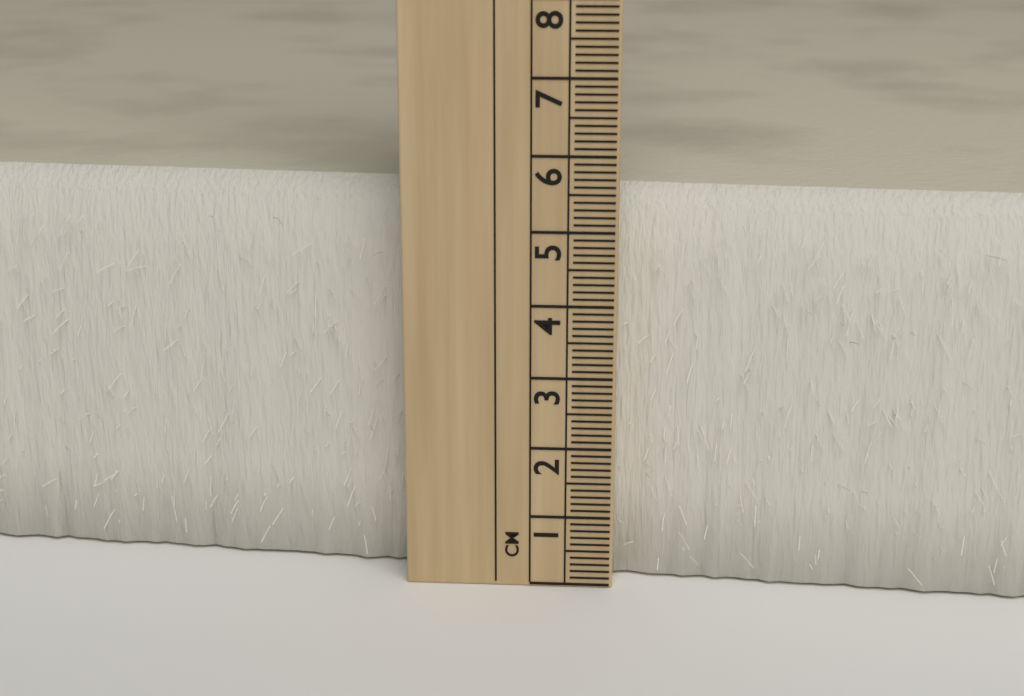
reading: 5.5 cm
